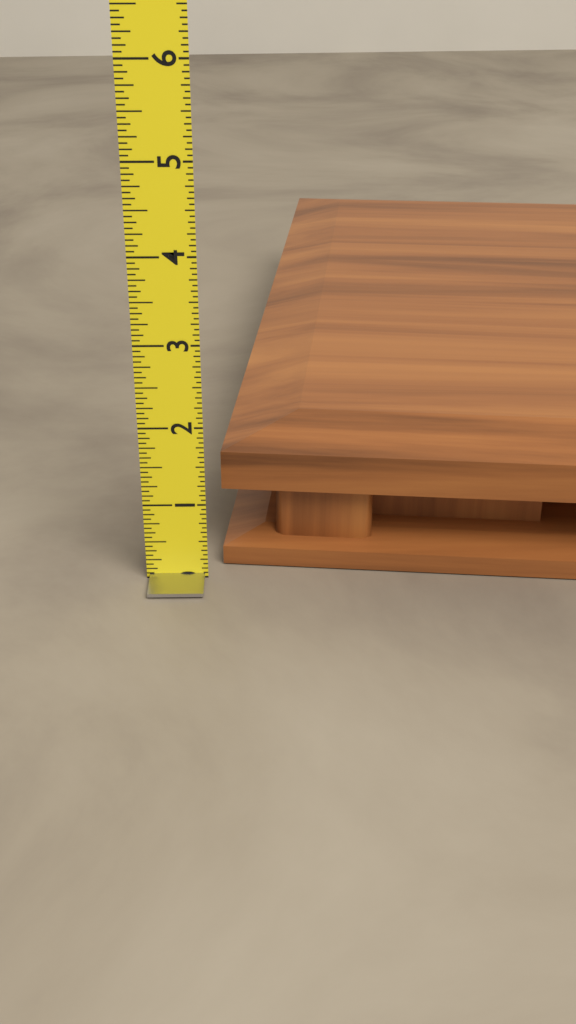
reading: 1.7500 (no unit)
